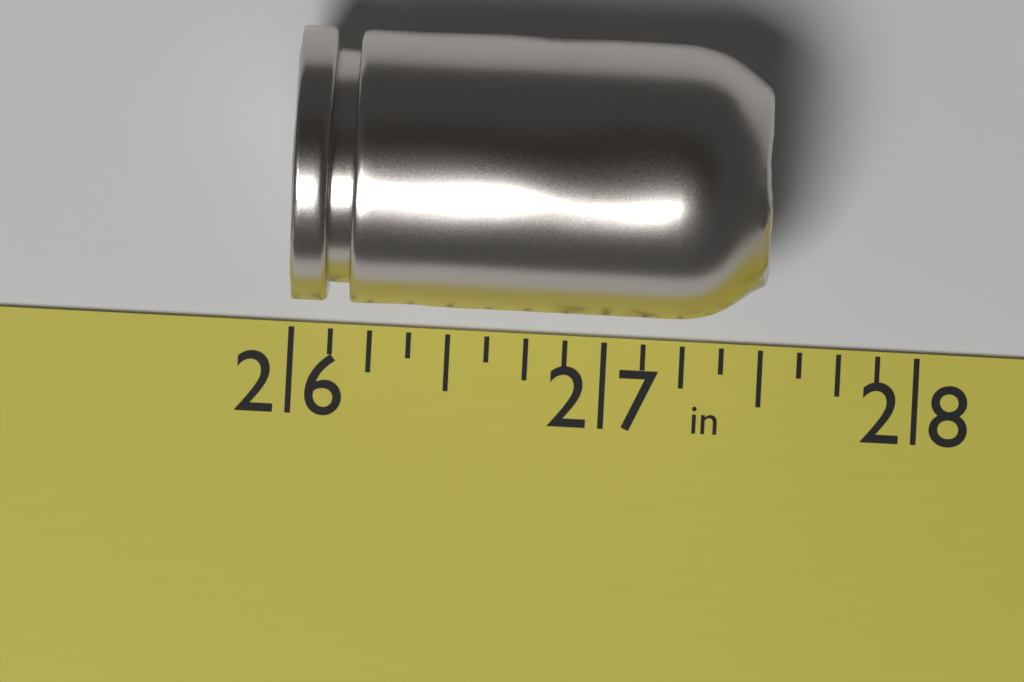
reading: 27.500 in
